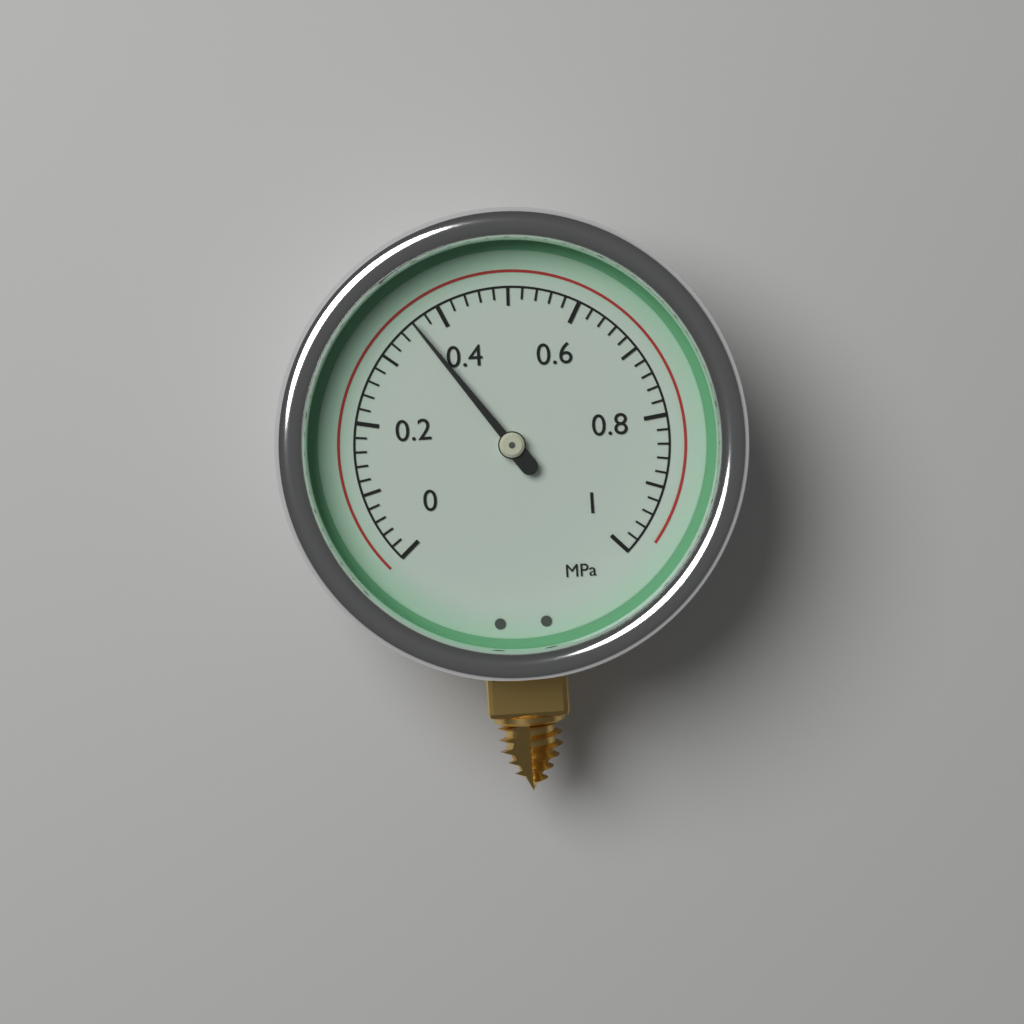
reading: 0.36 MPa
